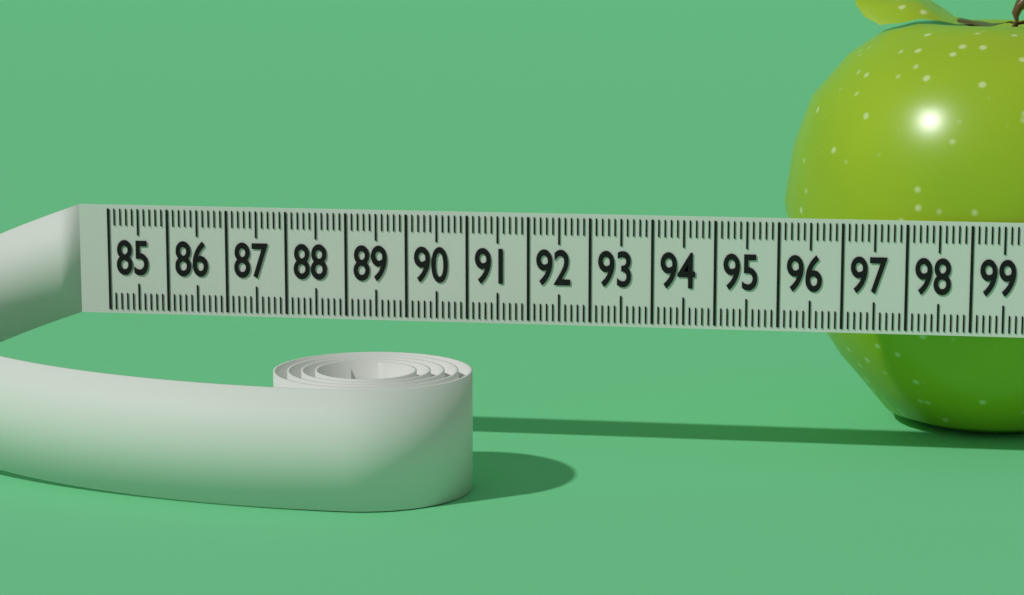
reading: 95.9 (no unit)
